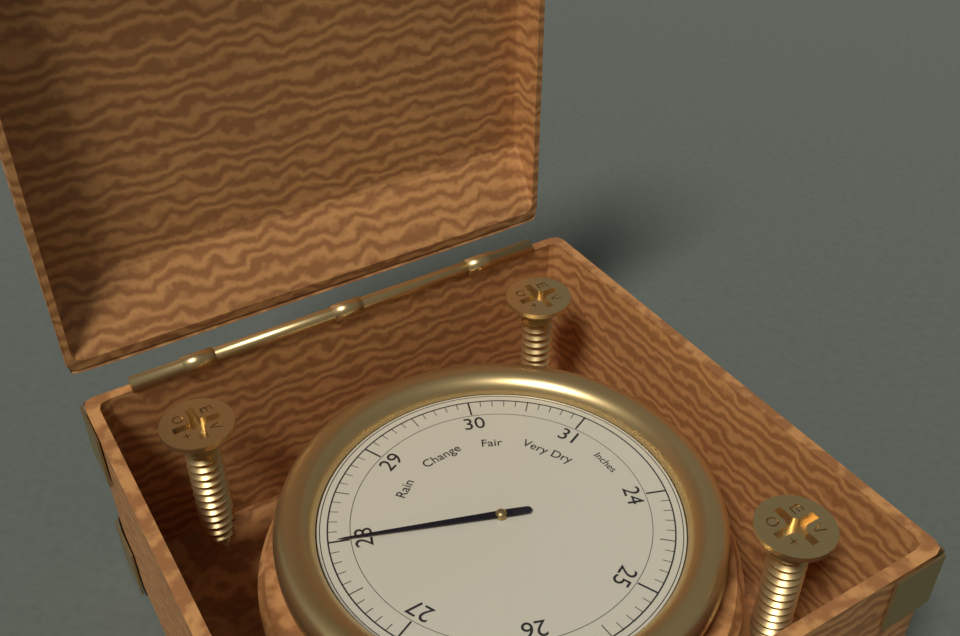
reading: 28.0 Inches
